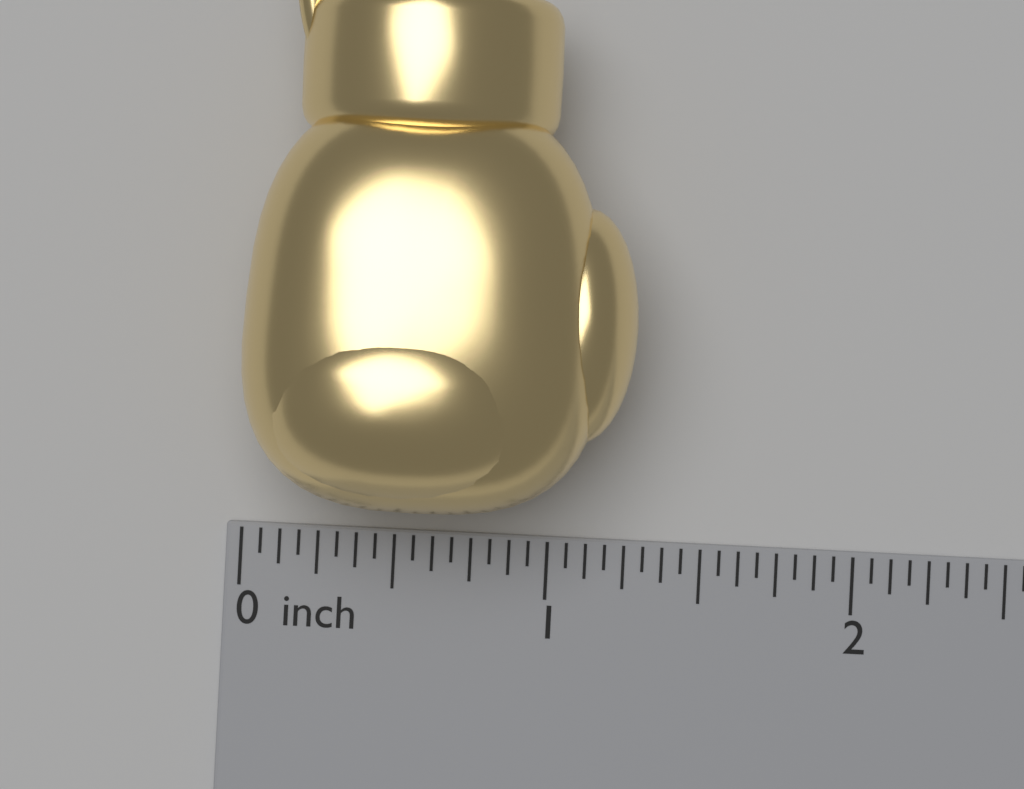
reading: 1.2500 inch
